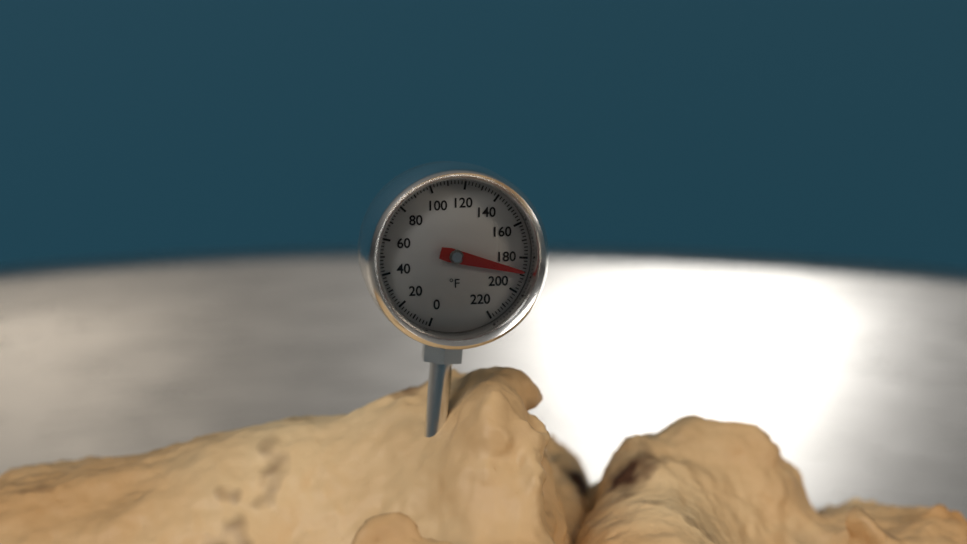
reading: 188 °F
